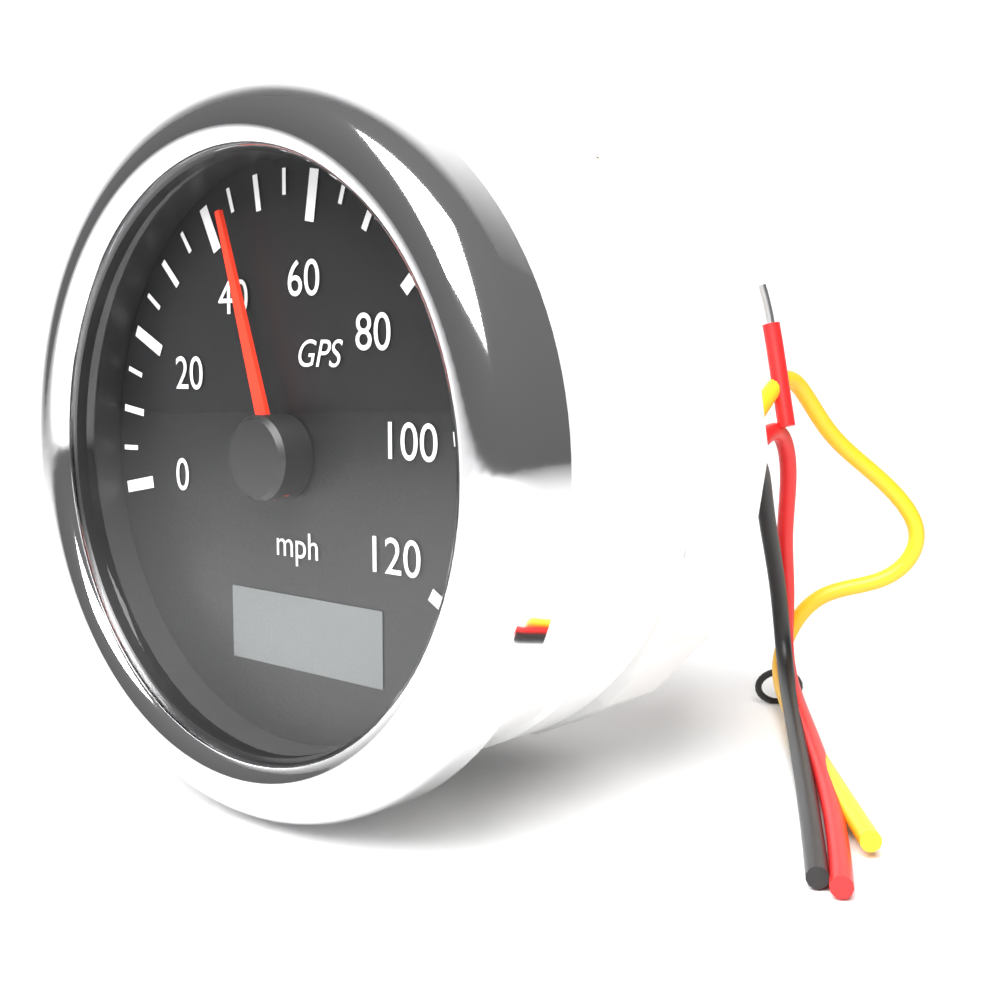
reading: 45 mph
